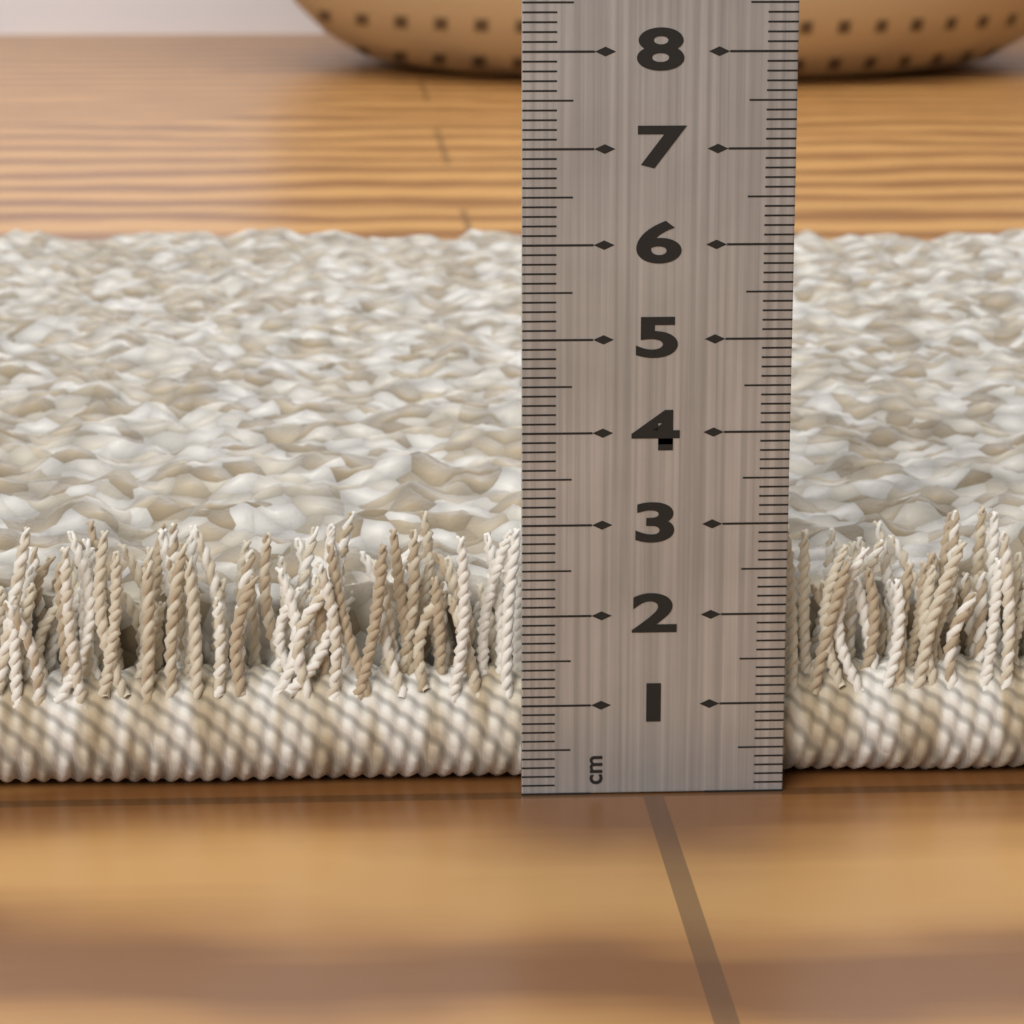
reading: 2.7 cm
